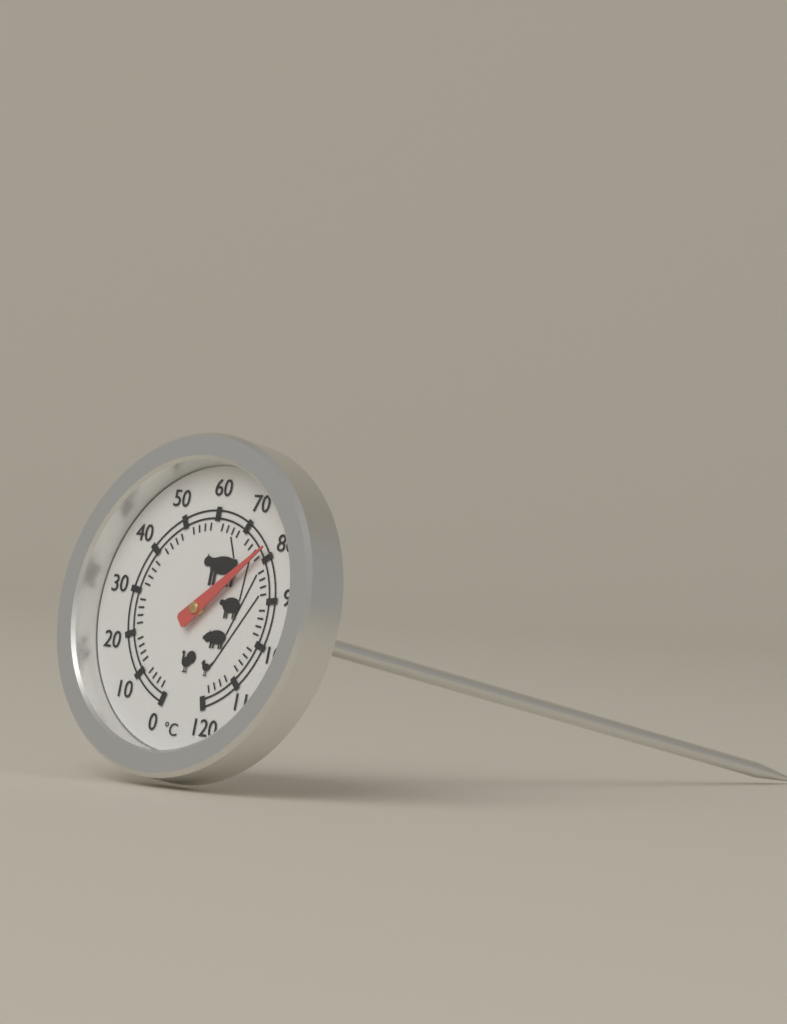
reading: 78 °C
